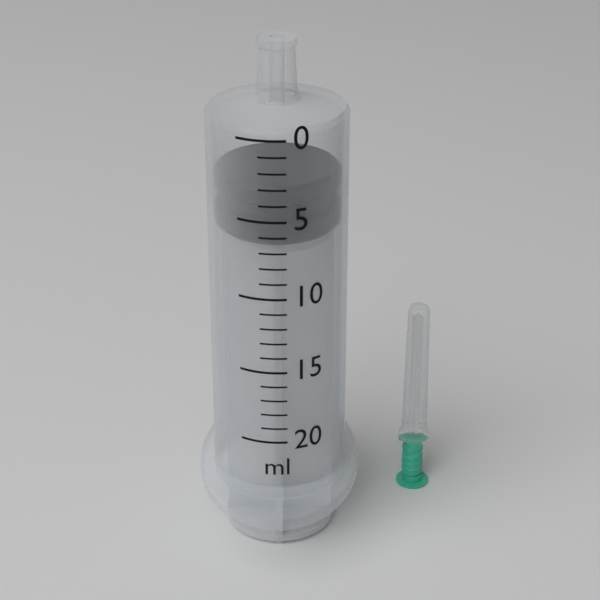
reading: 3 ml
